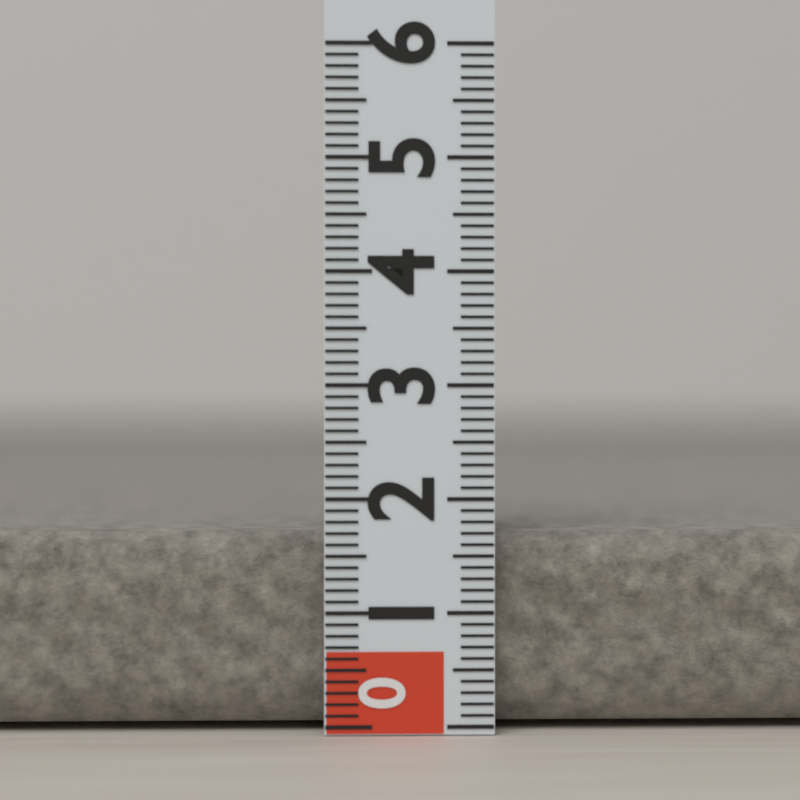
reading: 1.7 (no unit)
